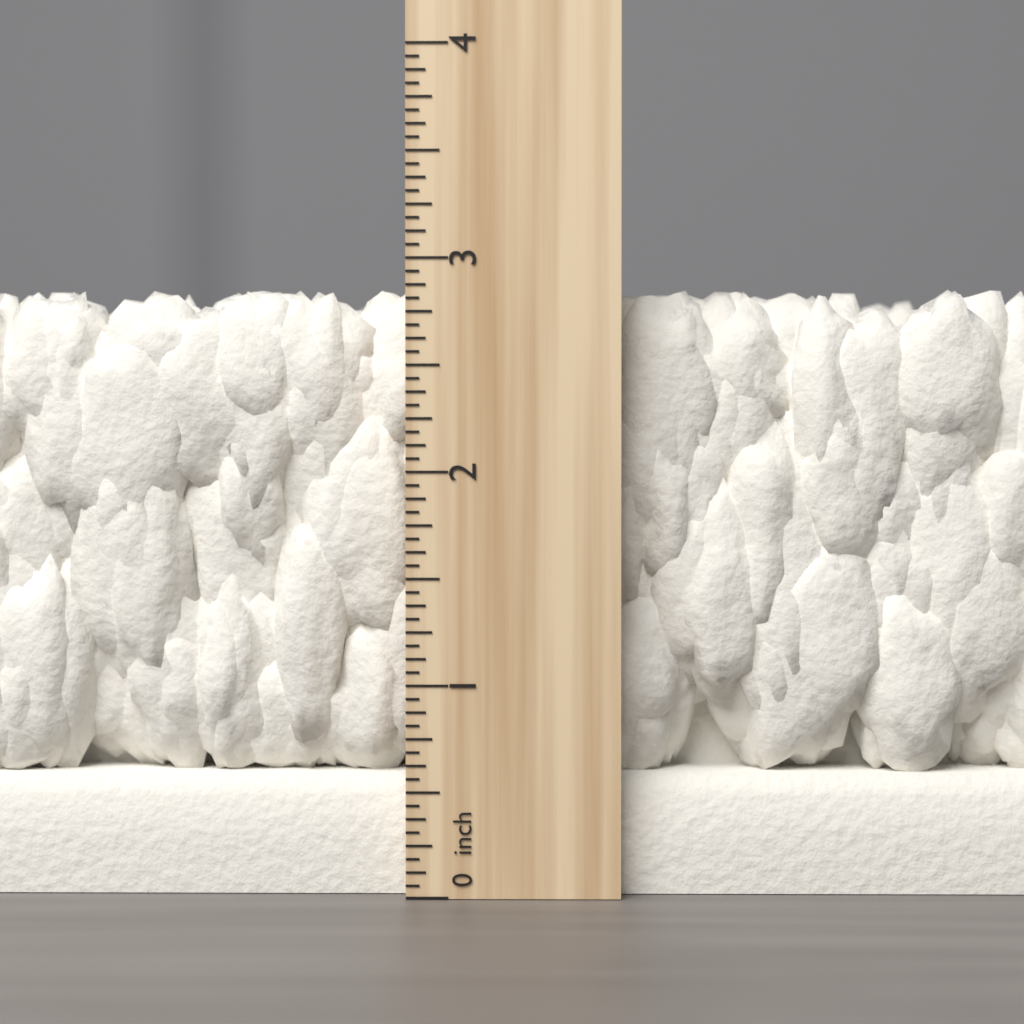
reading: 2.8750 inch
